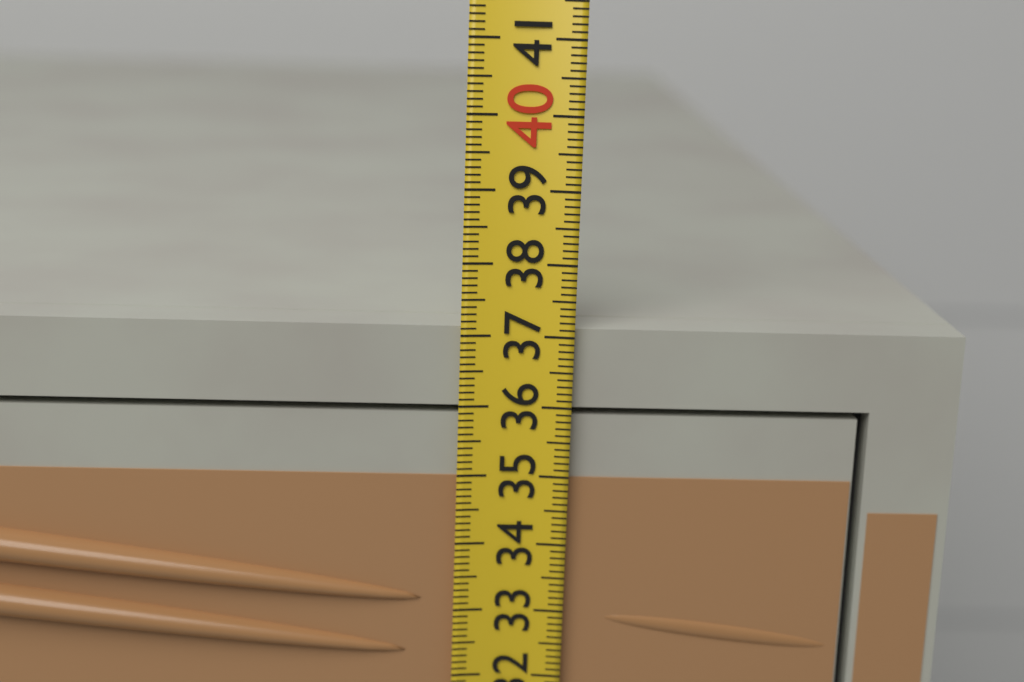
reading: 37.1 (no unit)
